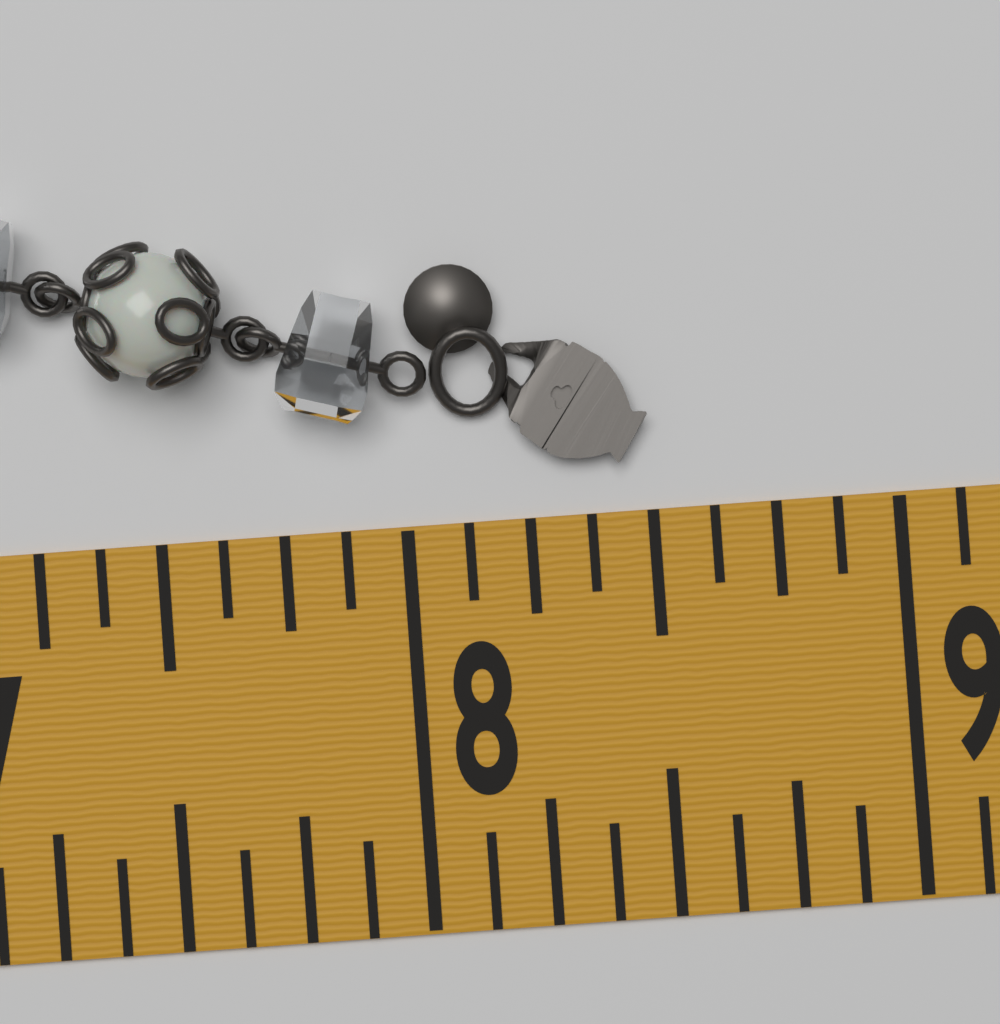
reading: 8.500 in
